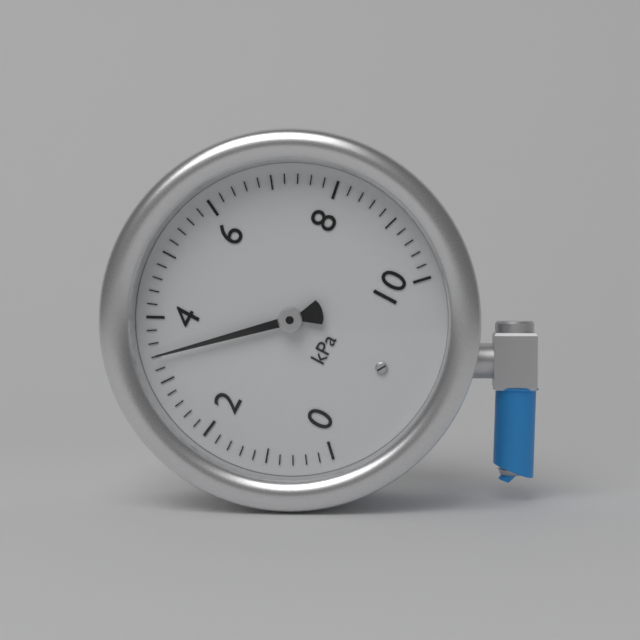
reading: 3.4 kPa
